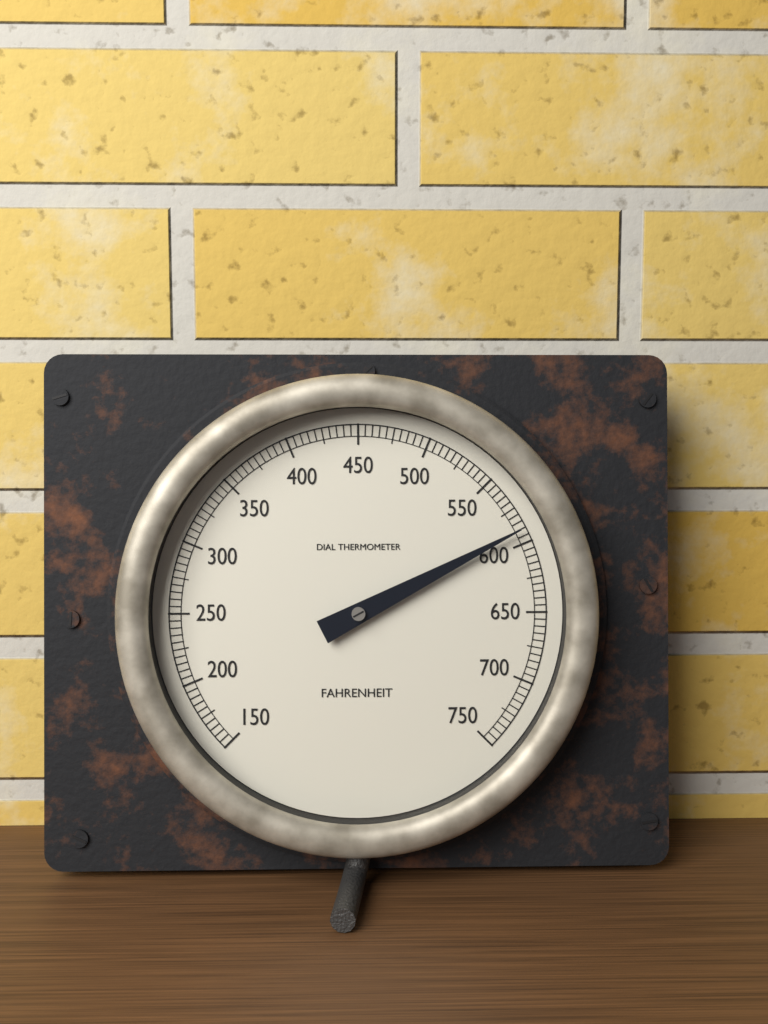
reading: 590 °F
